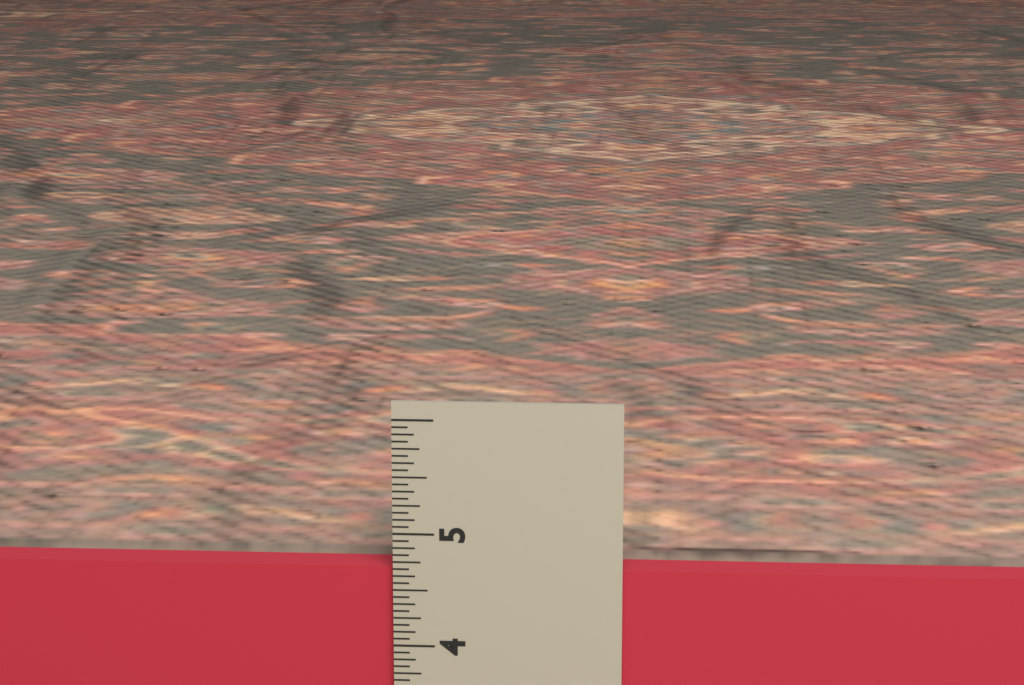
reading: 4.6875 in
